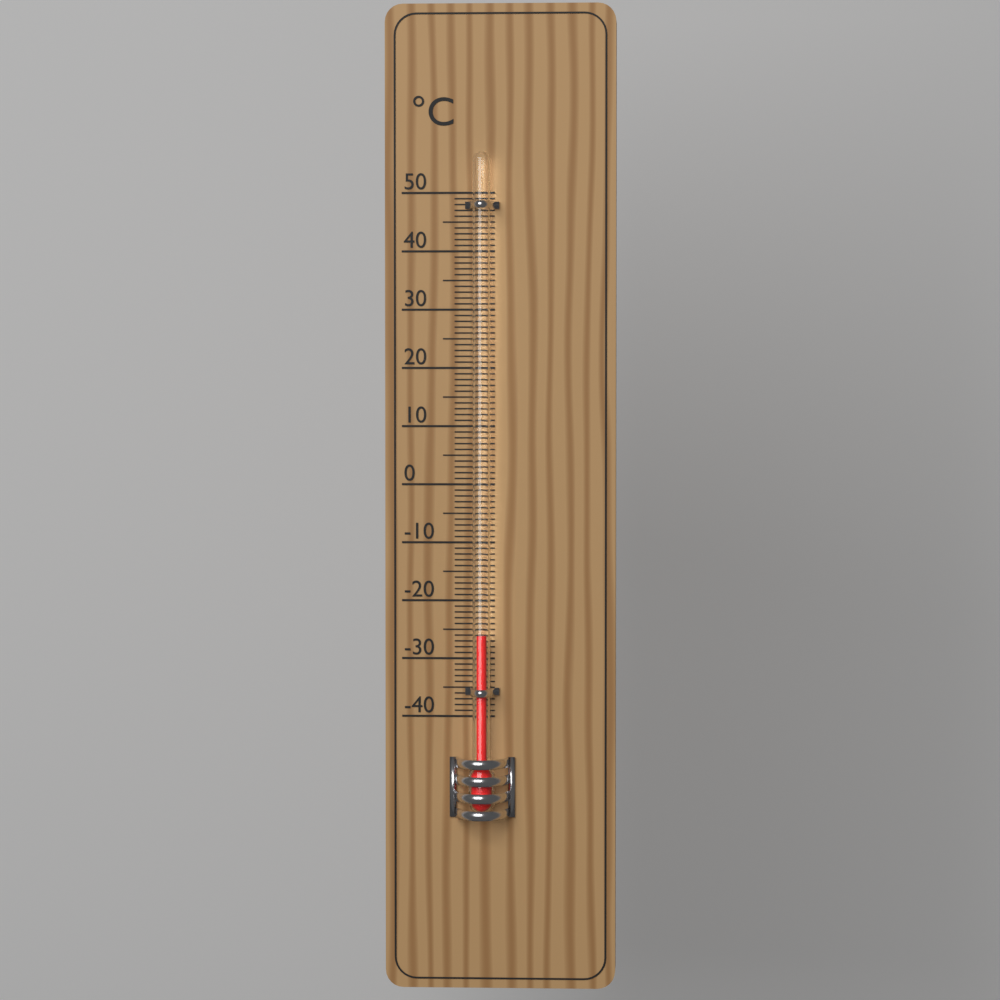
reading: -26 °C
